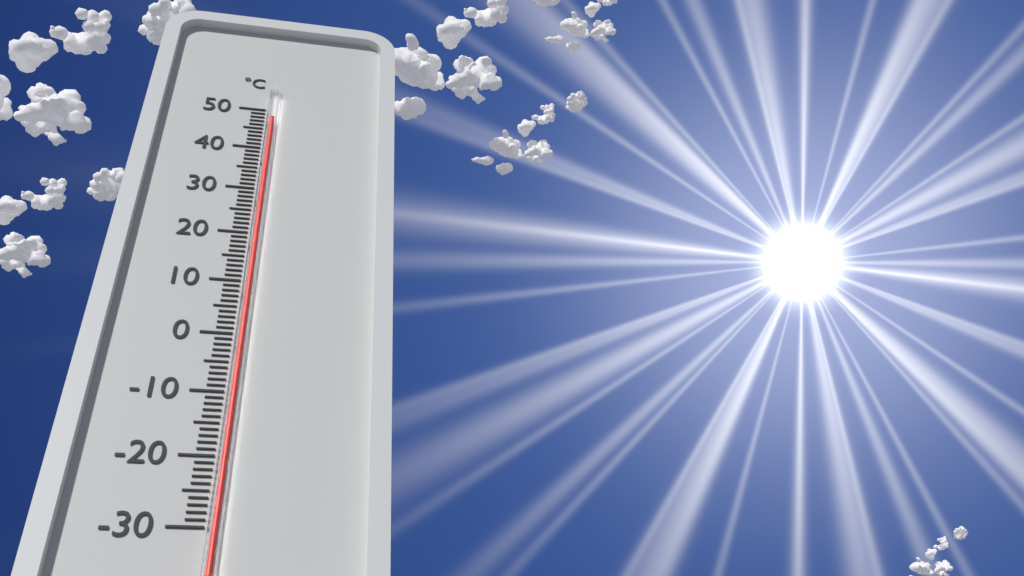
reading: 47 °C
